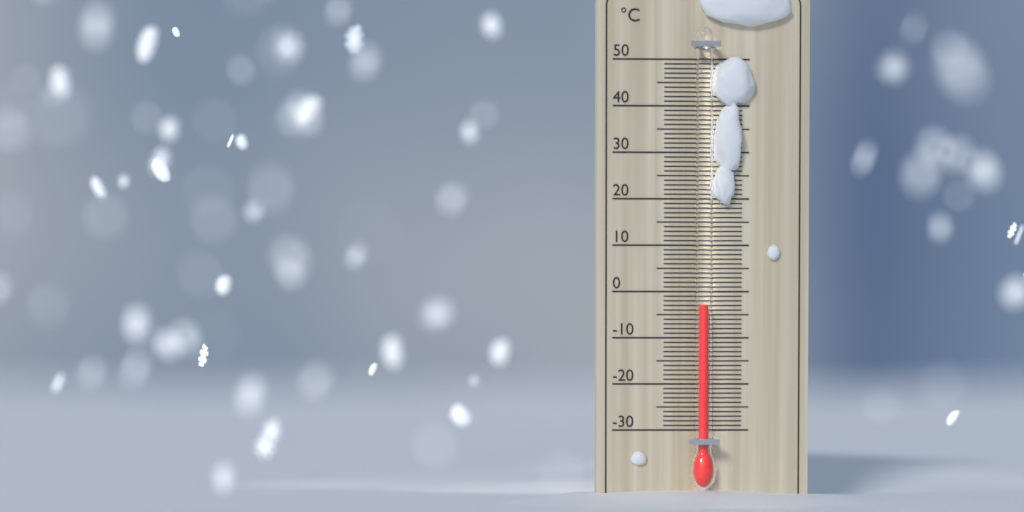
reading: -3 °C
